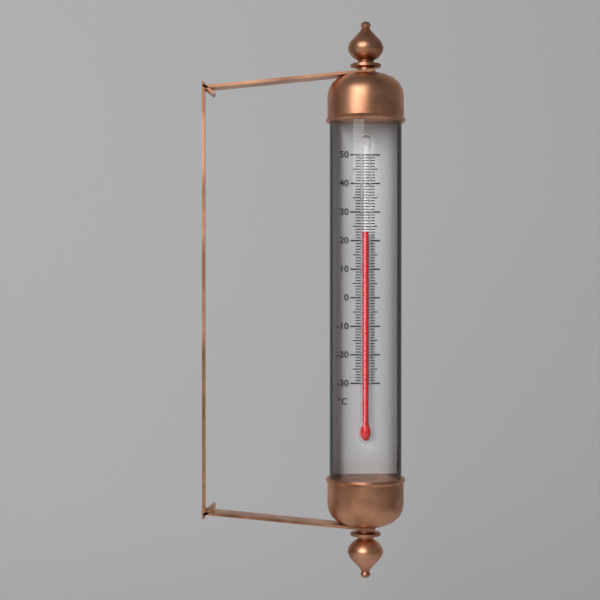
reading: 23 °C
